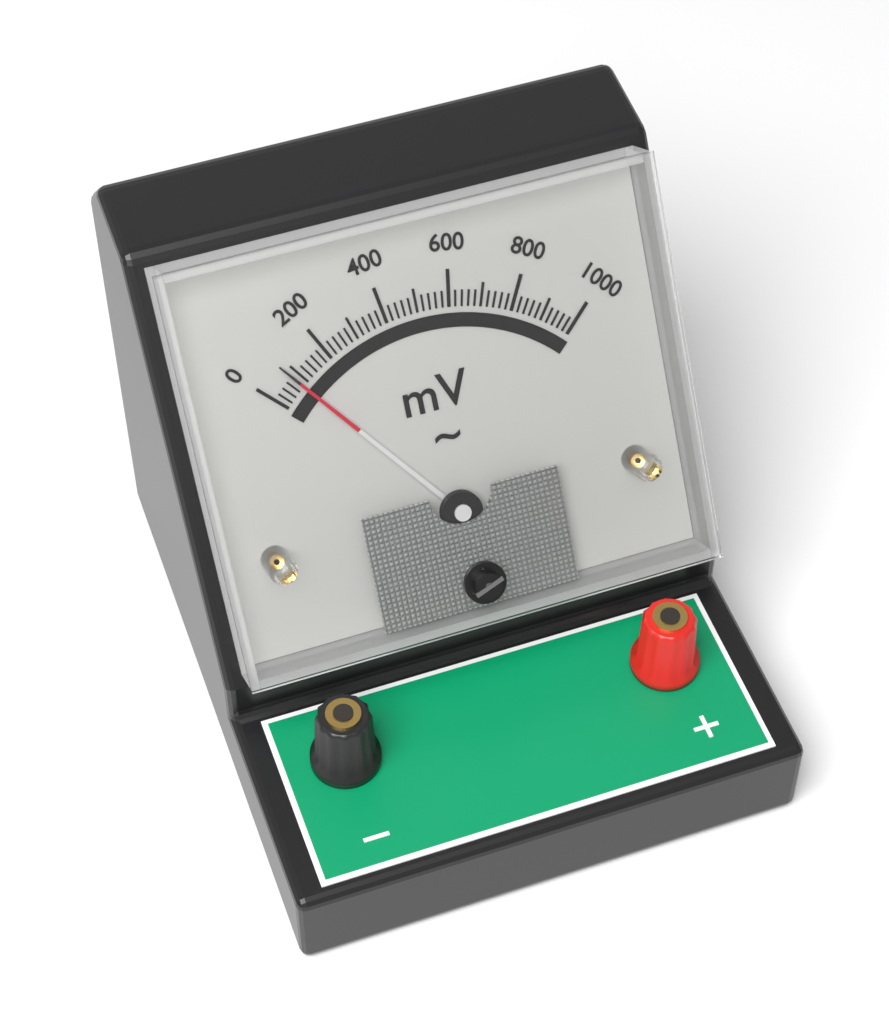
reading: 80 mV
